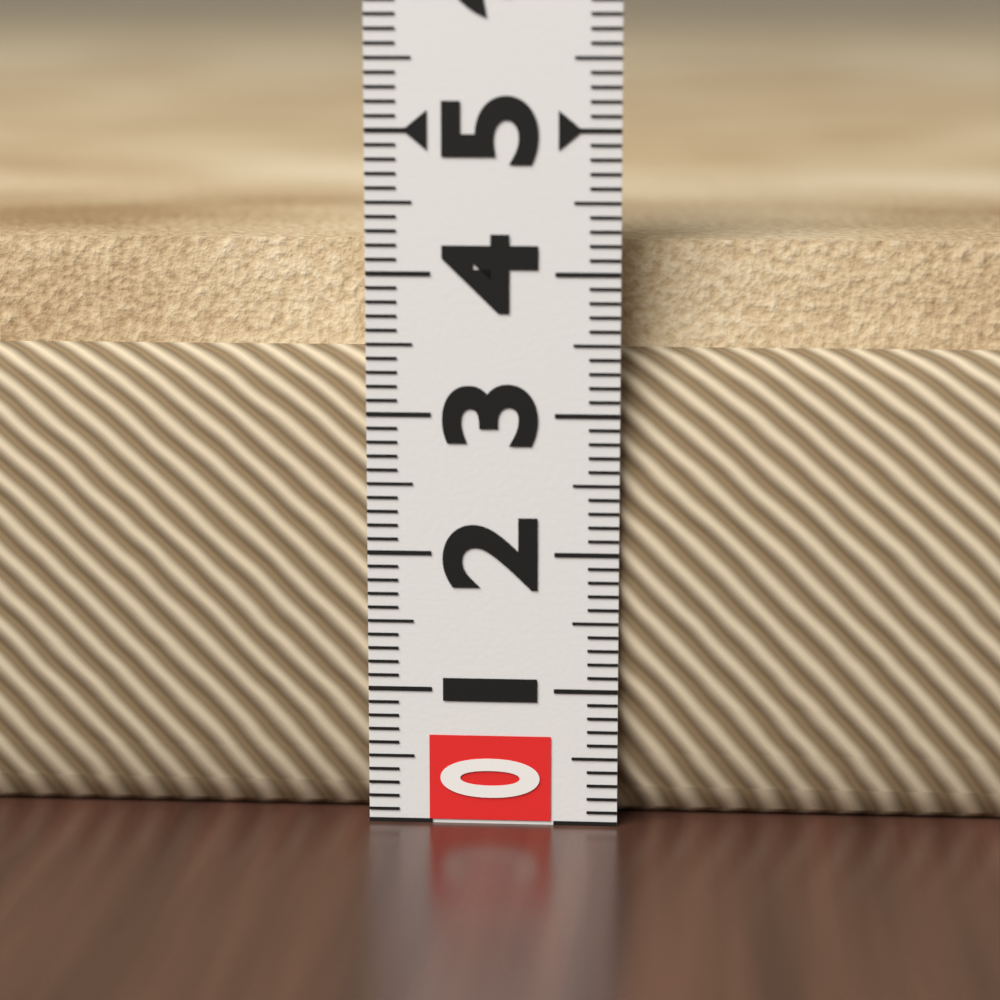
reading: 4.2 (no unit)
